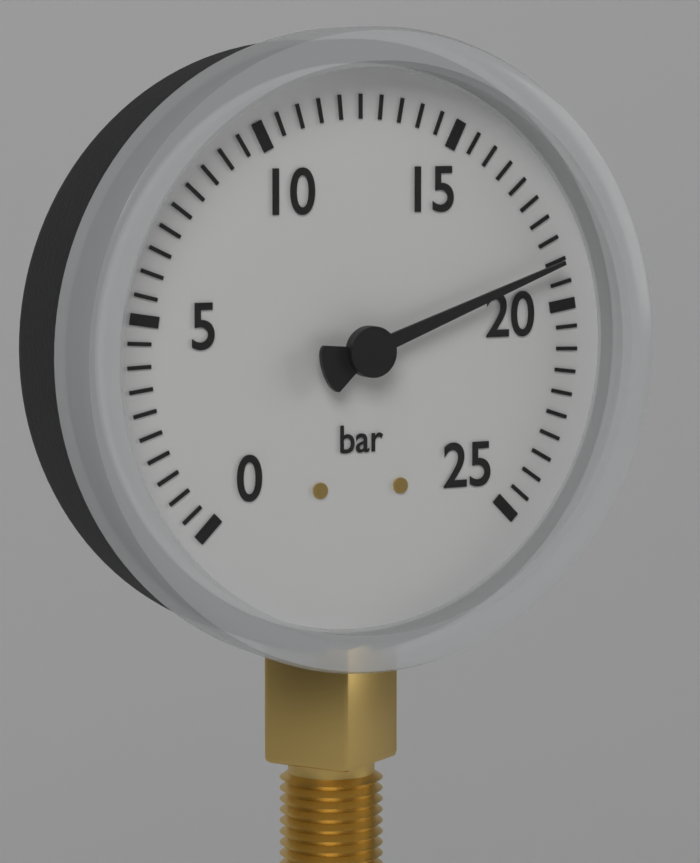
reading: 19.0 bar
